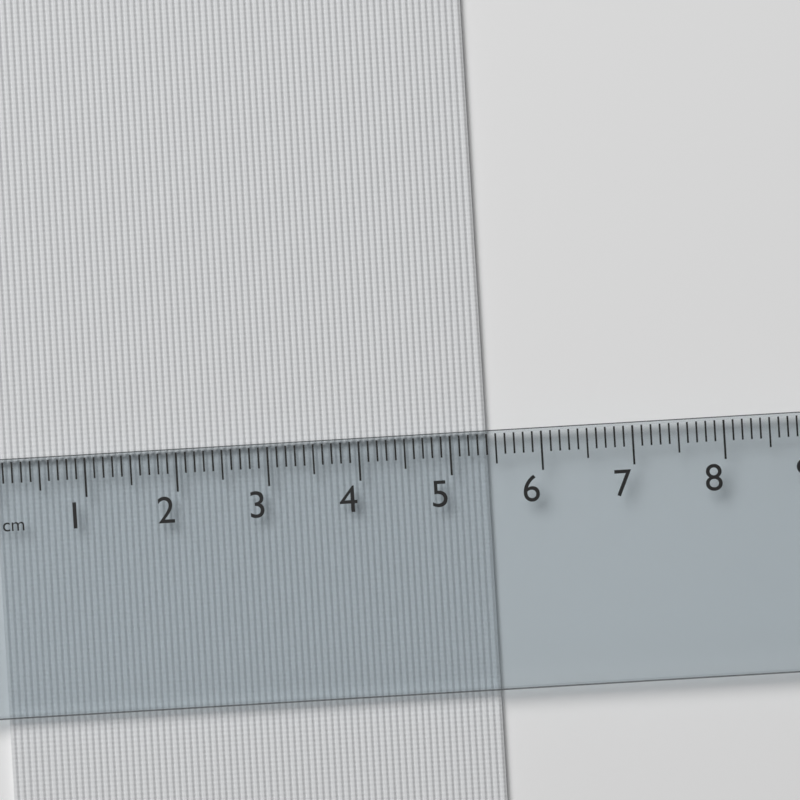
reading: 5.4 cm
